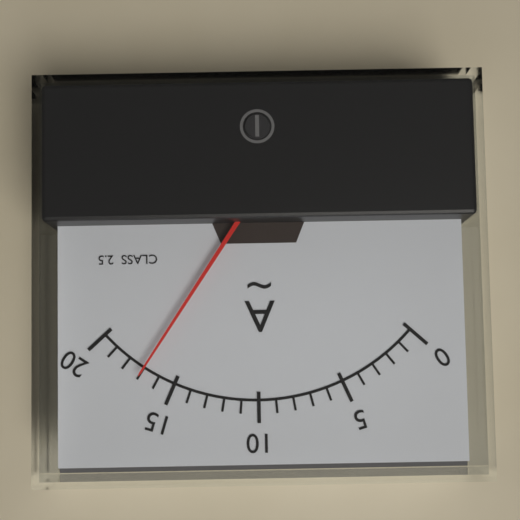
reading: 17 A
